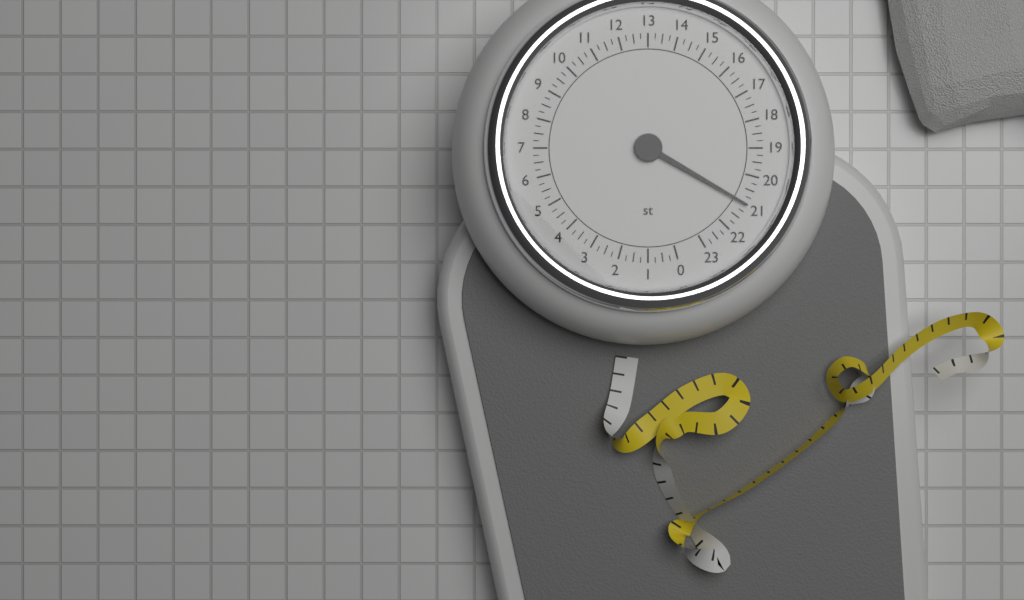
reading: 21.00 st
